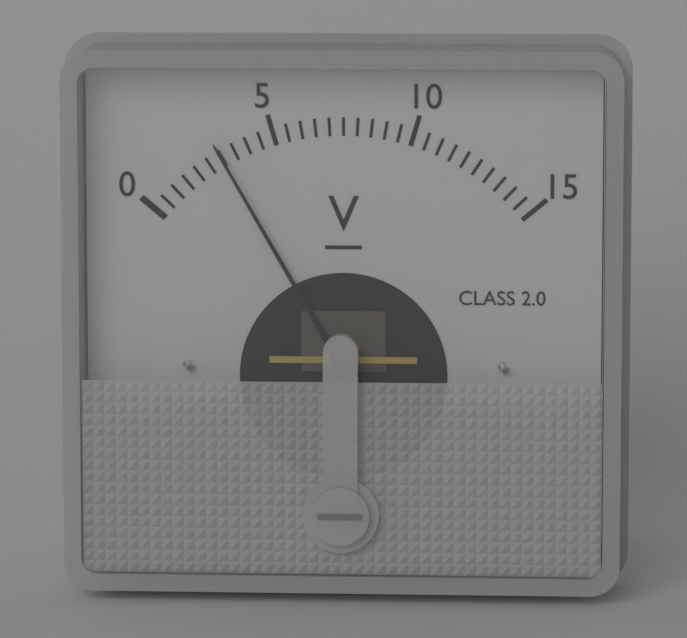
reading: 3.0 V
